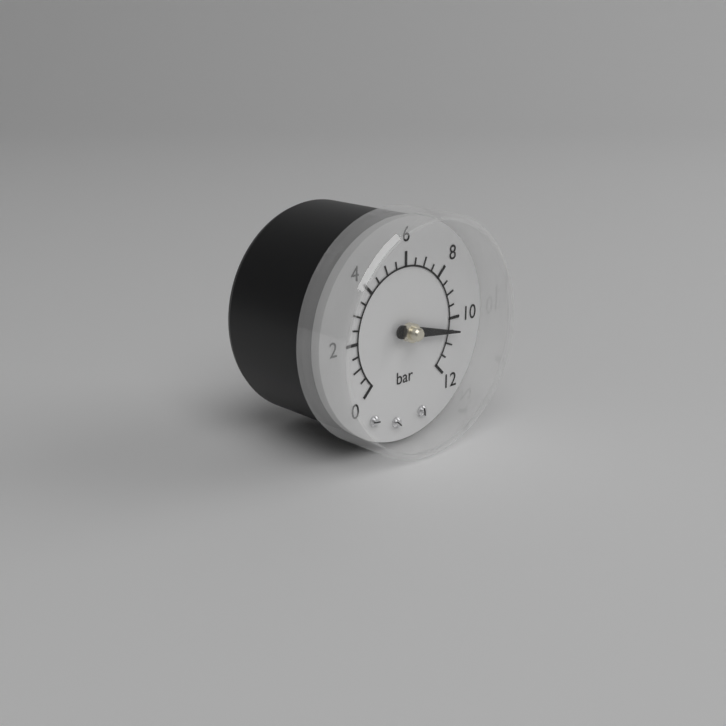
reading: 10.5 bar
